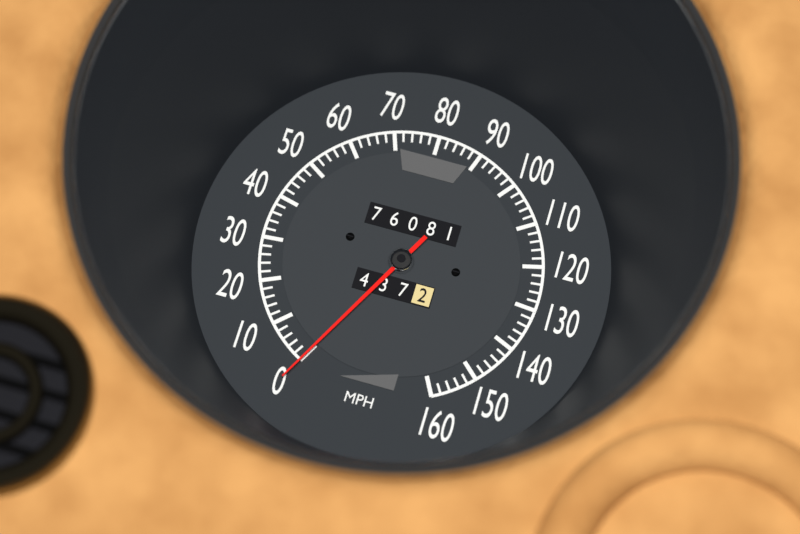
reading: 0 MPH
